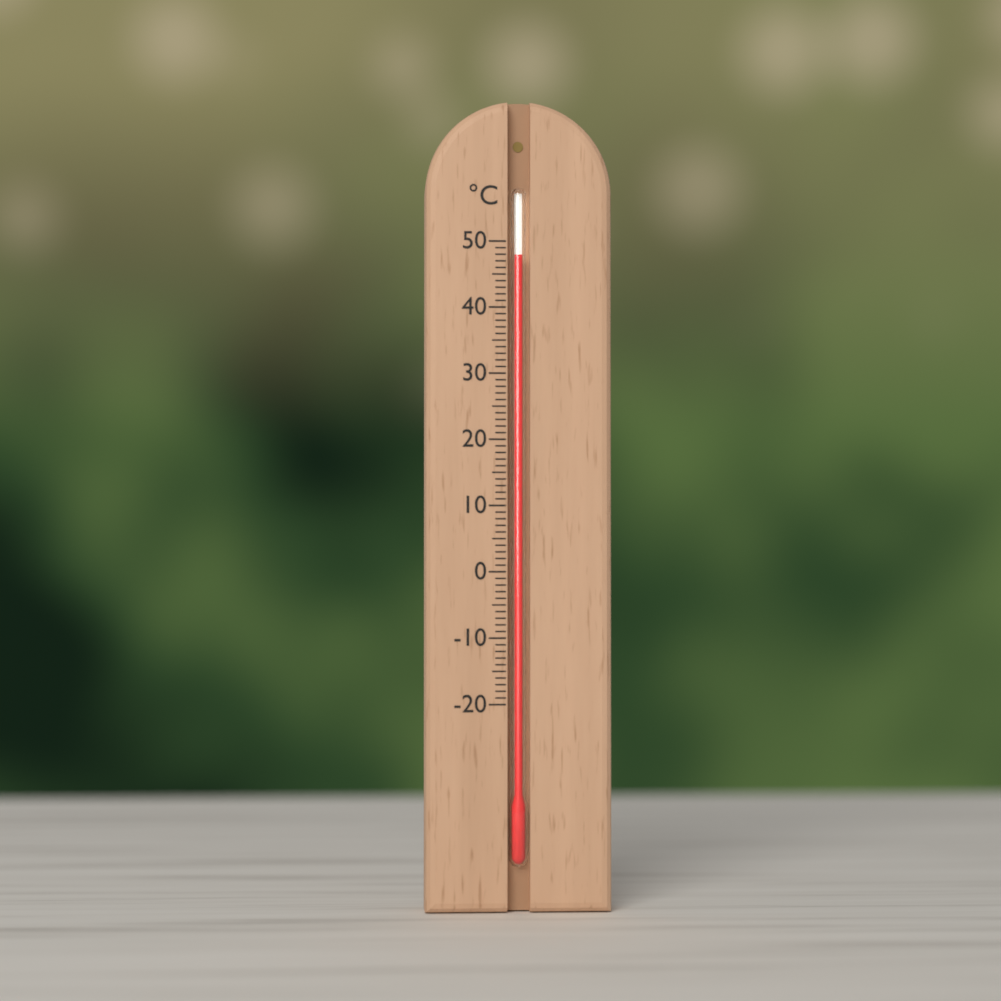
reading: 48 °C
